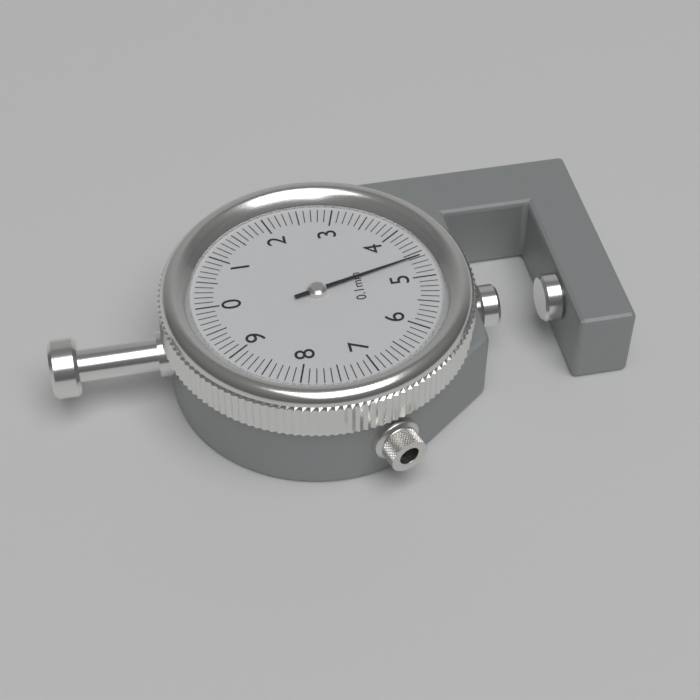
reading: 4.6 mm
